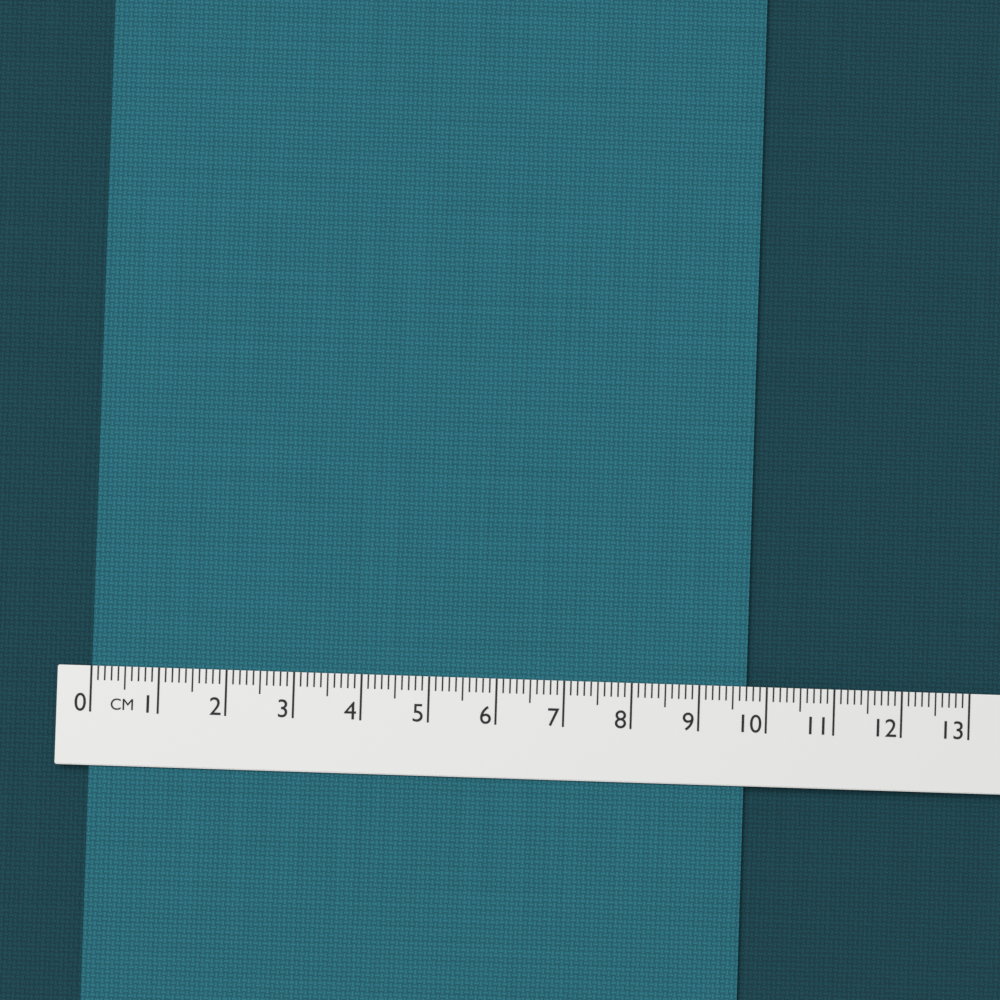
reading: 9.7 cm
